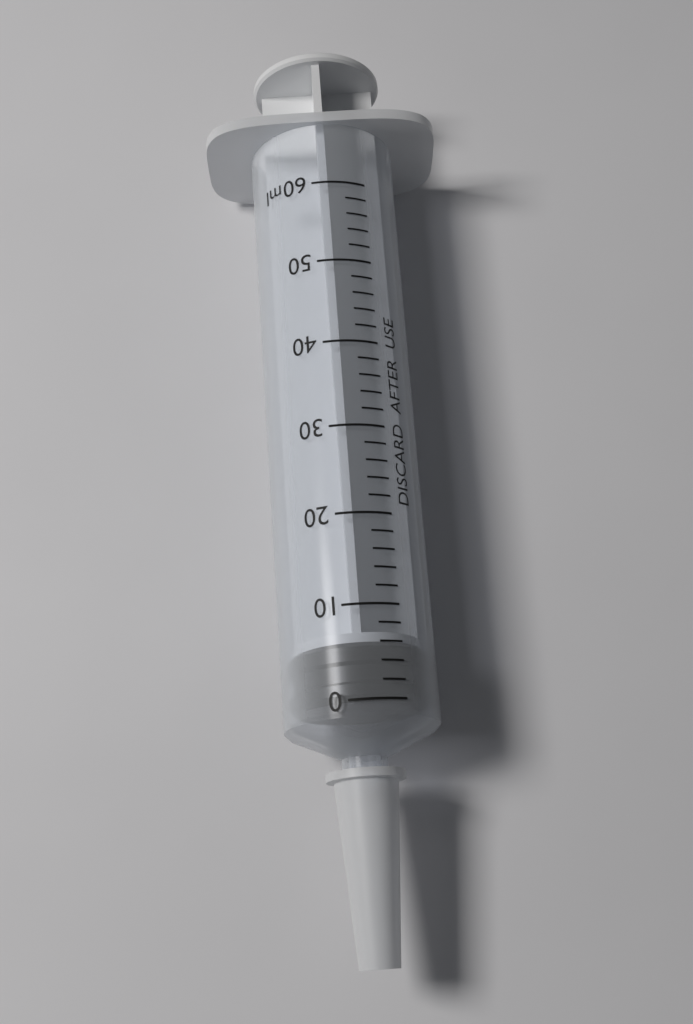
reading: 0 ml
